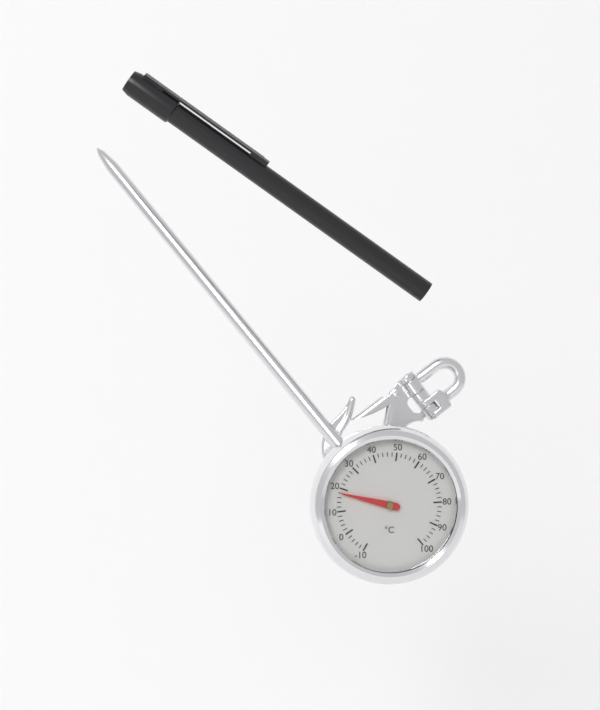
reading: 18 °C
